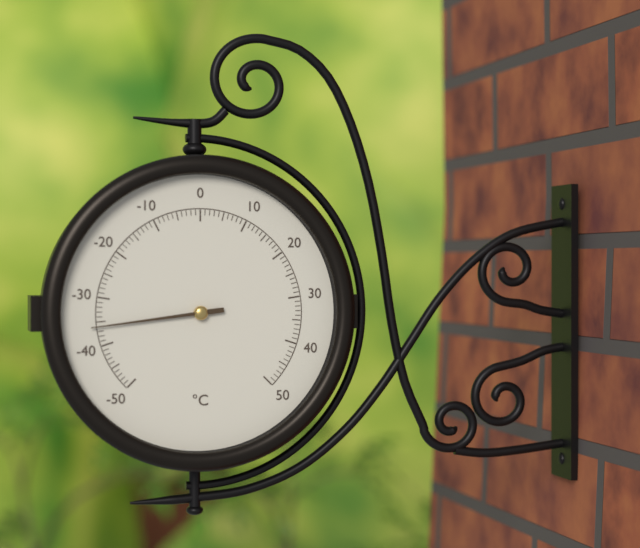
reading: -36 °C
